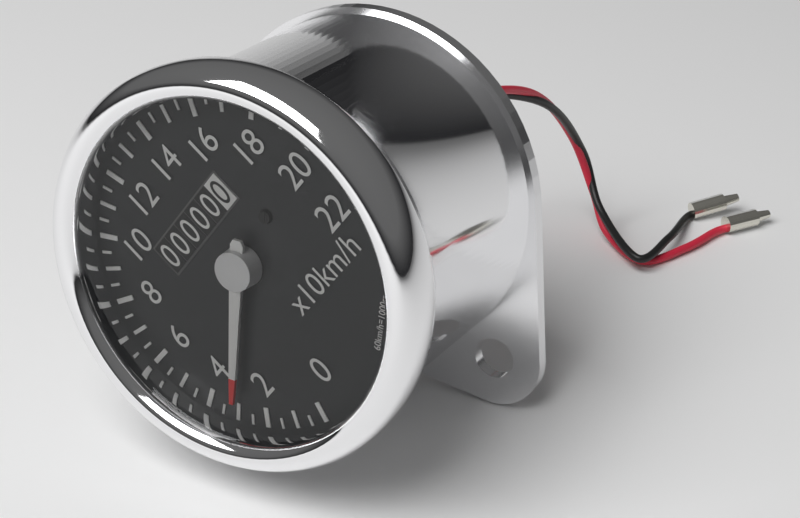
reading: 30 km/h
